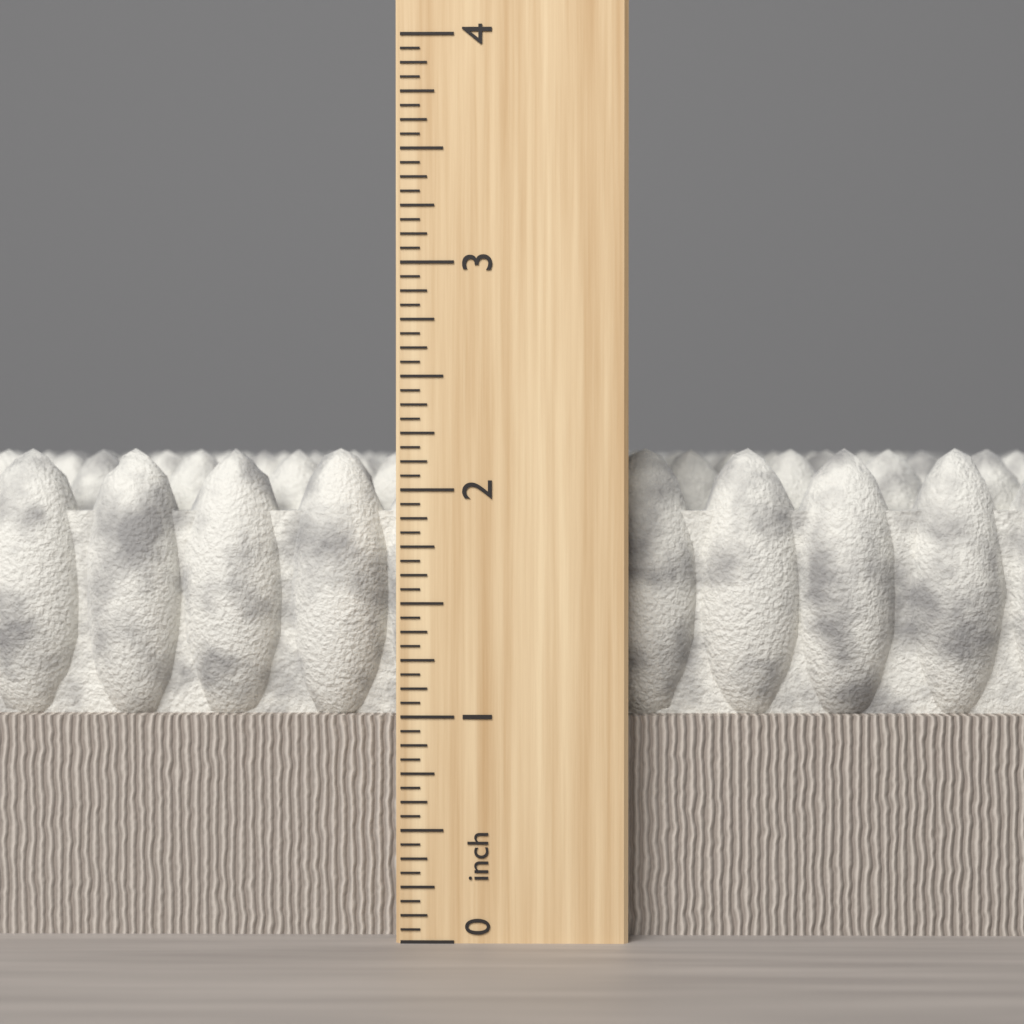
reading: 2.1875 inch
